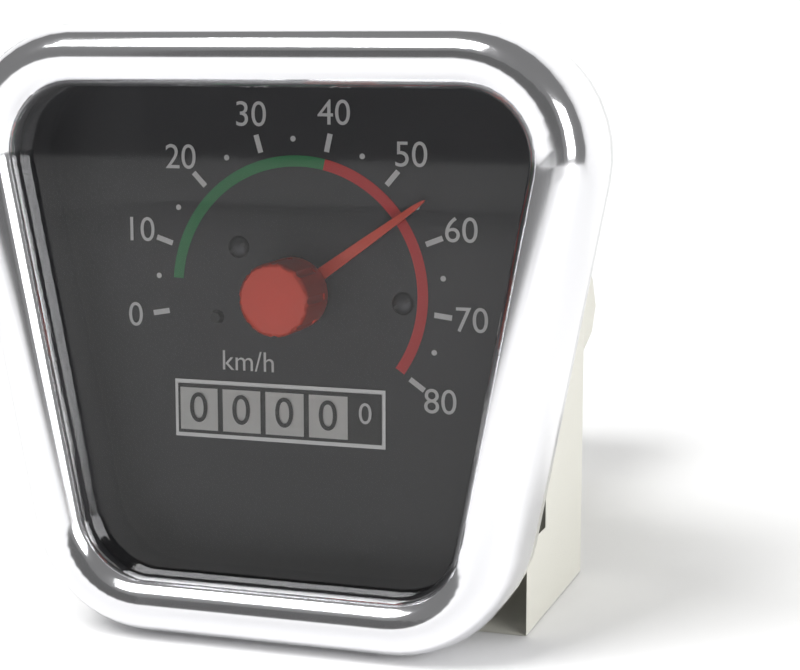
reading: 55 km/h
